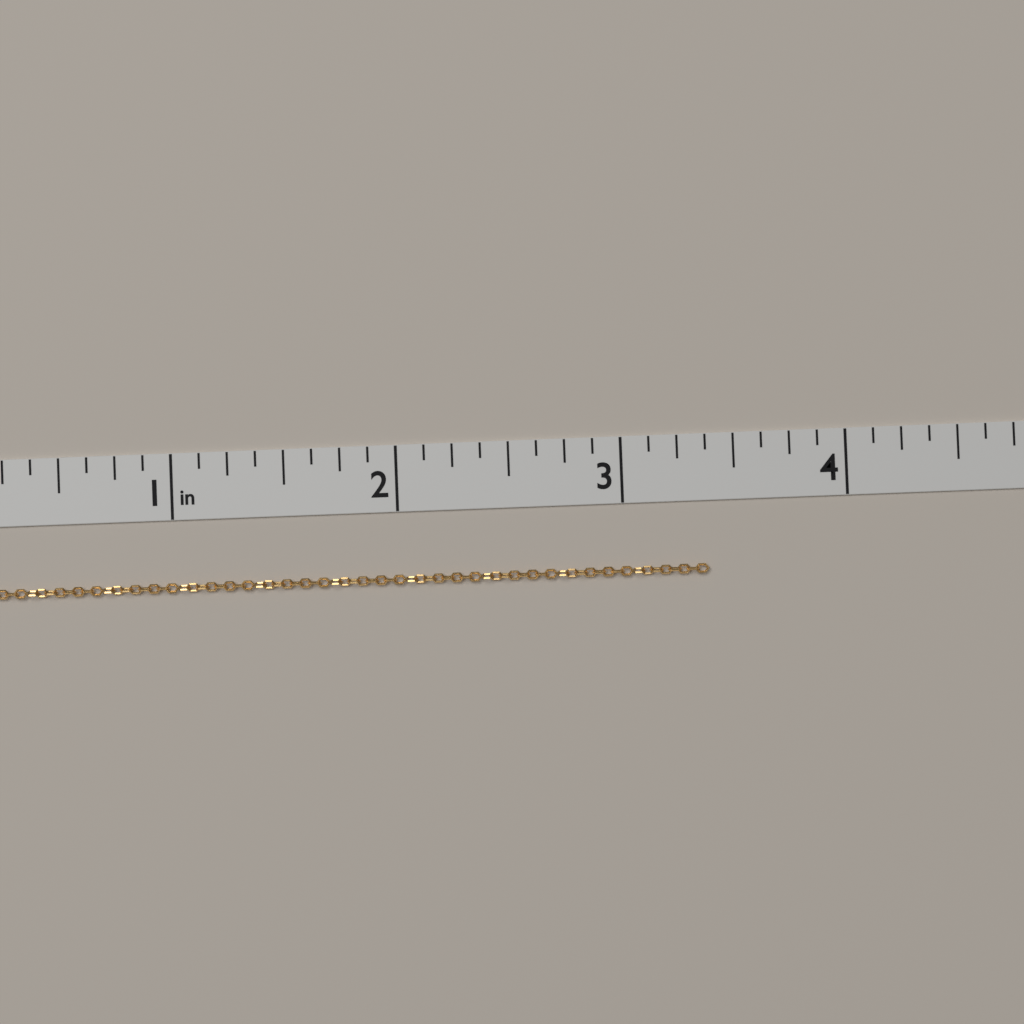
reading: 3.375 in
